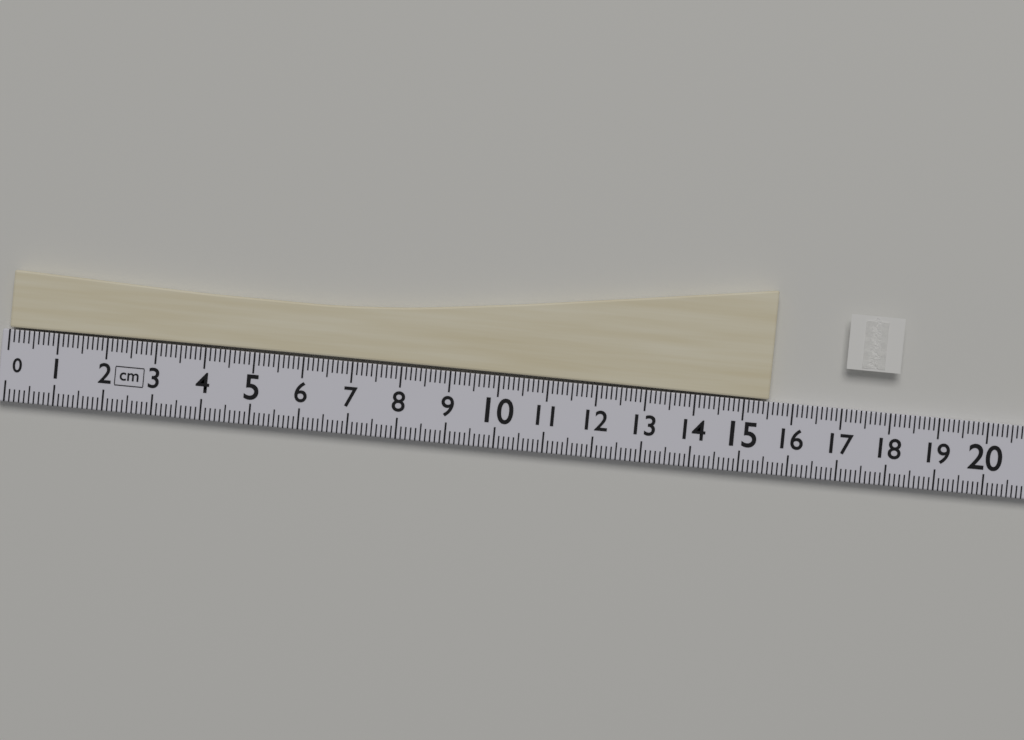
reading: 15.5 cm
